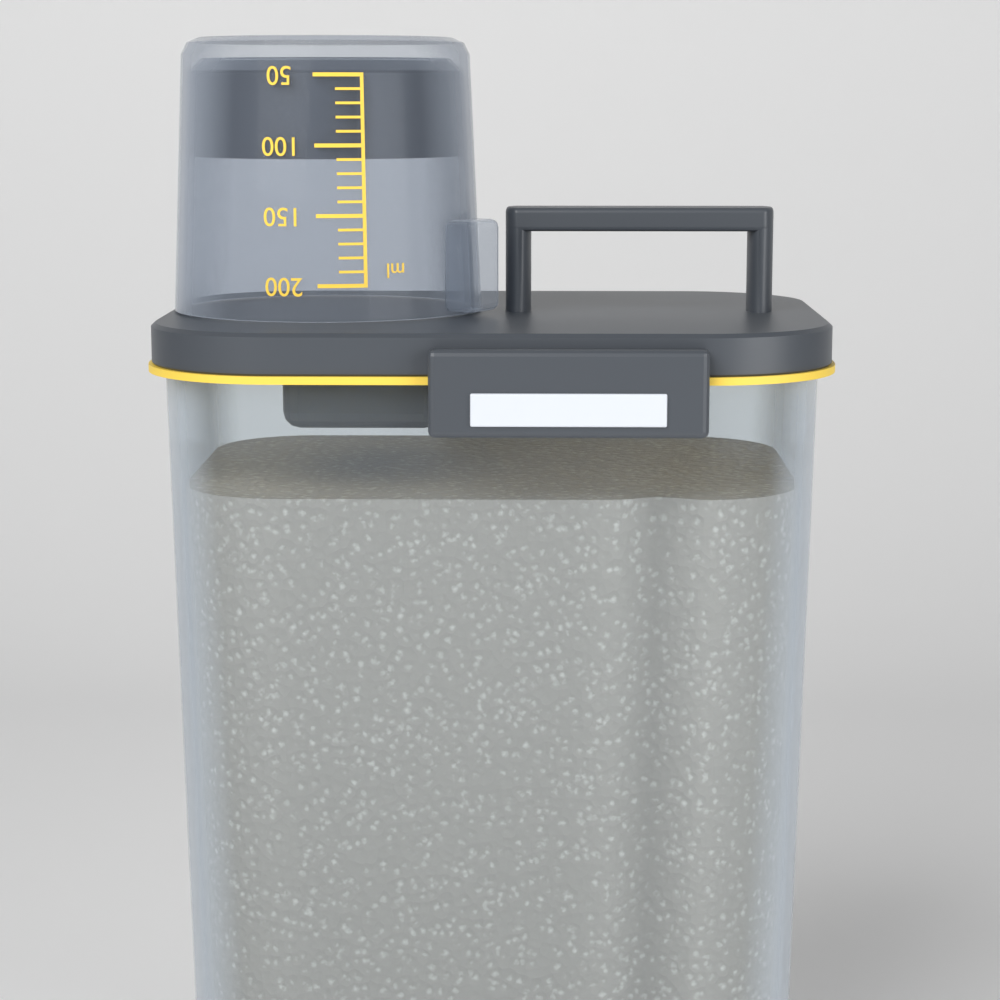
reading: 110 ml
